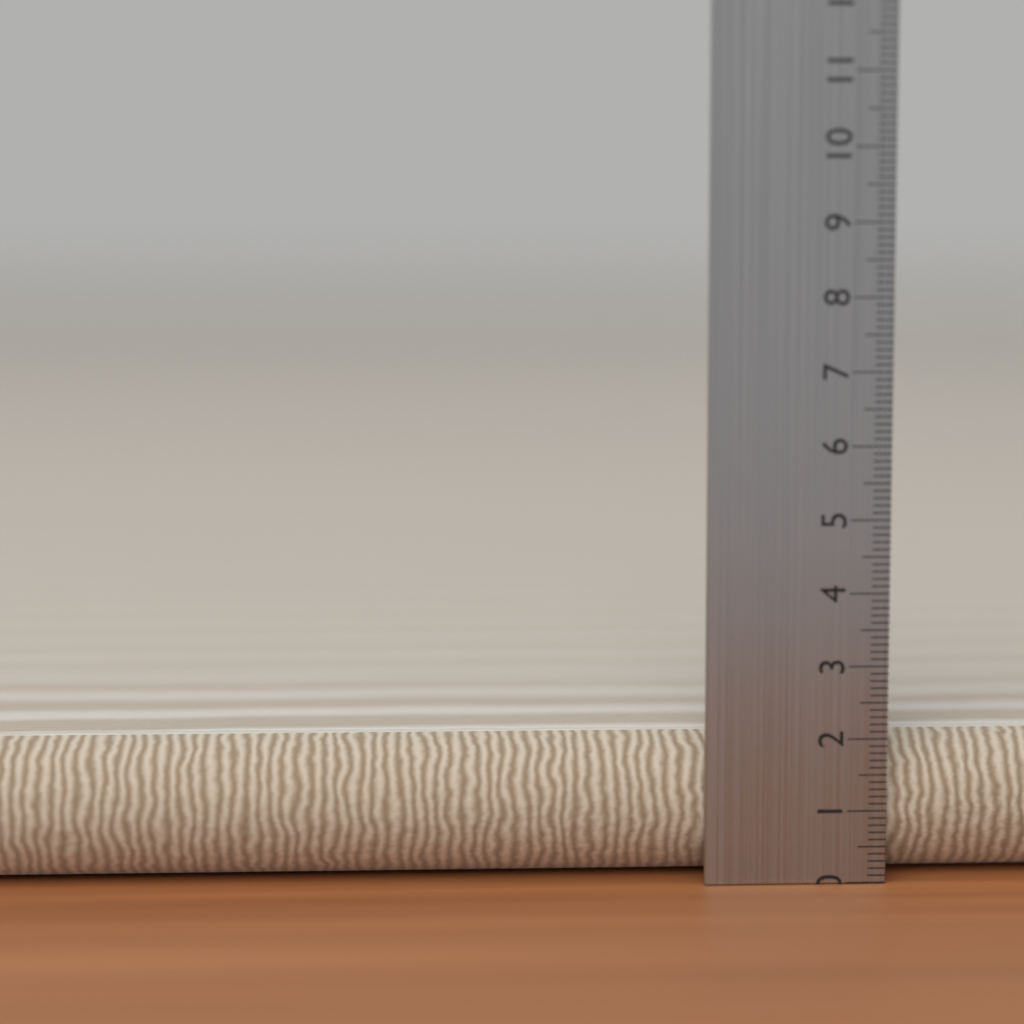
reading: 2.0 cm
